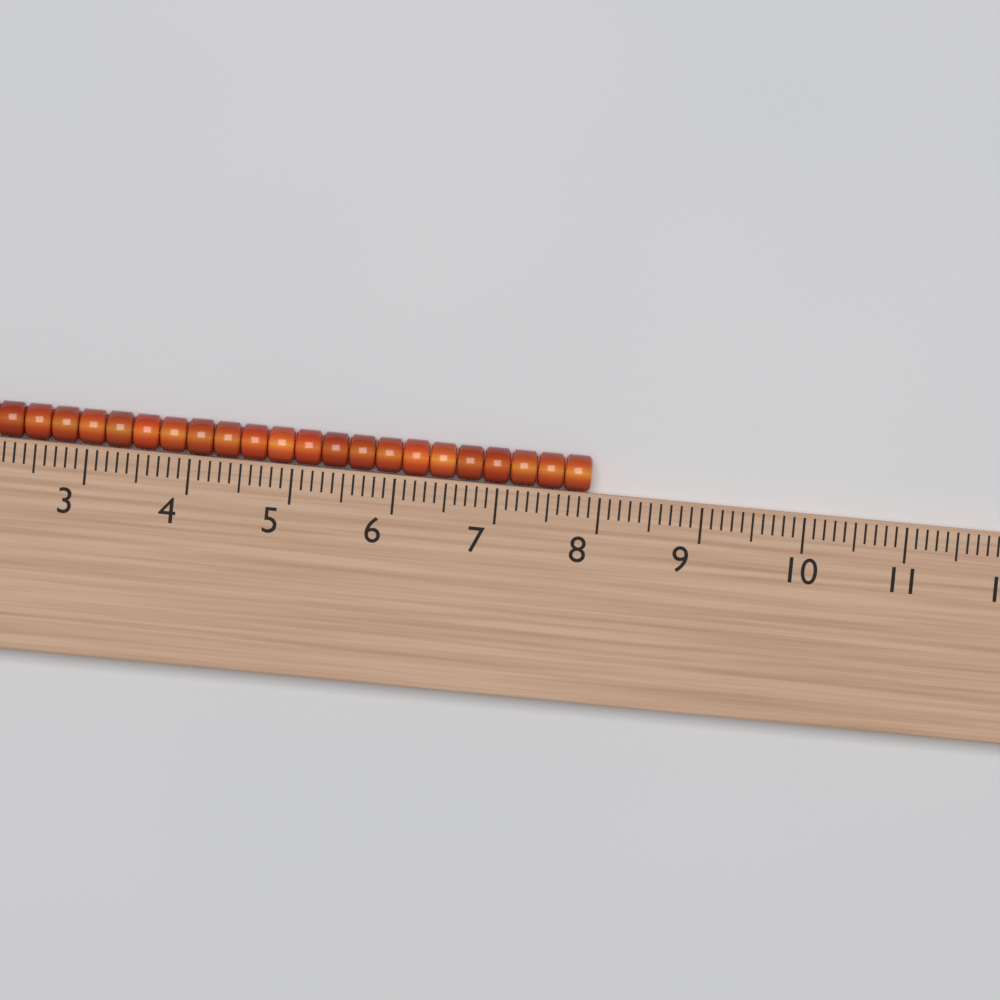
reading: 7.9 (no unit)
